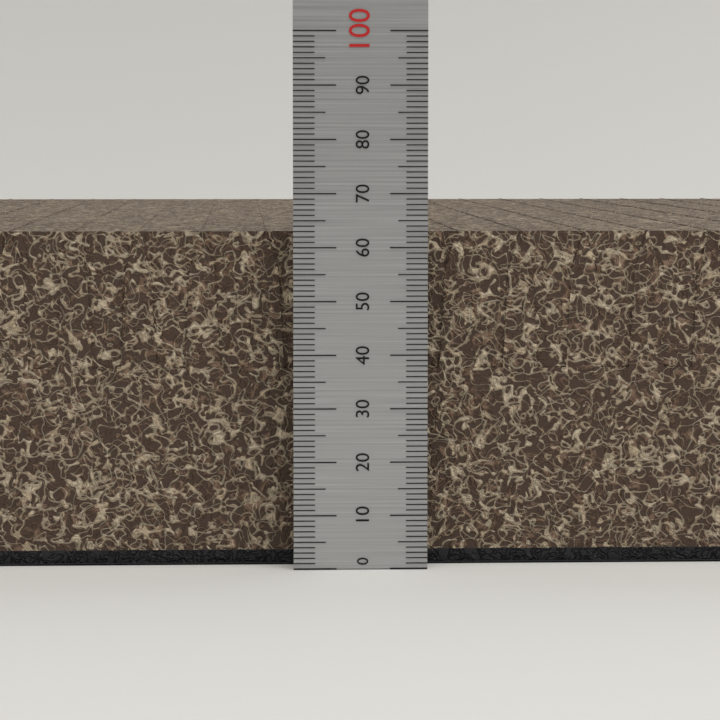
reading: 63 (no unit)
